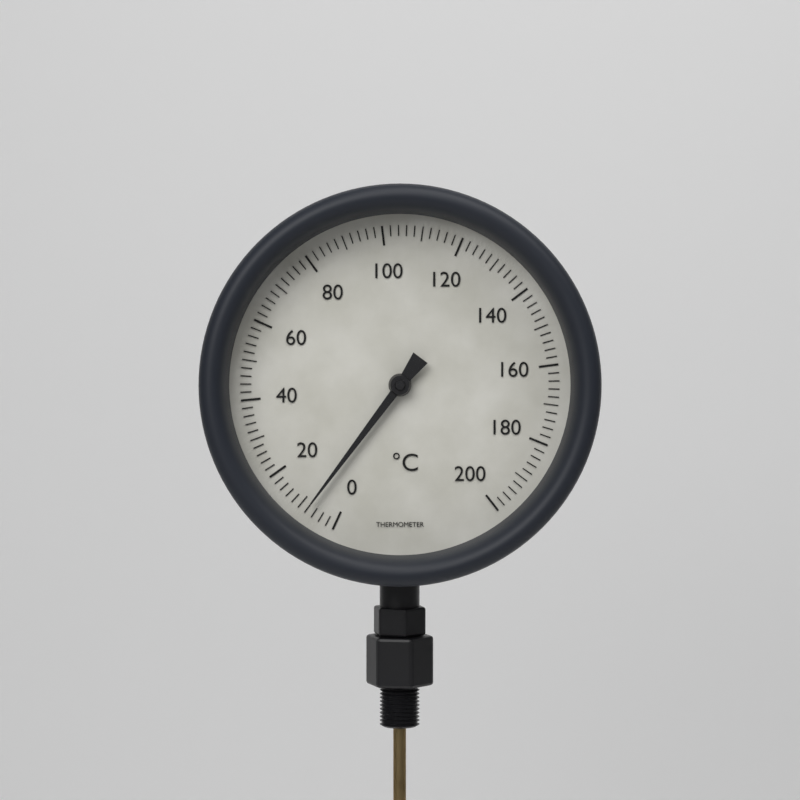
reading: 8 °C
